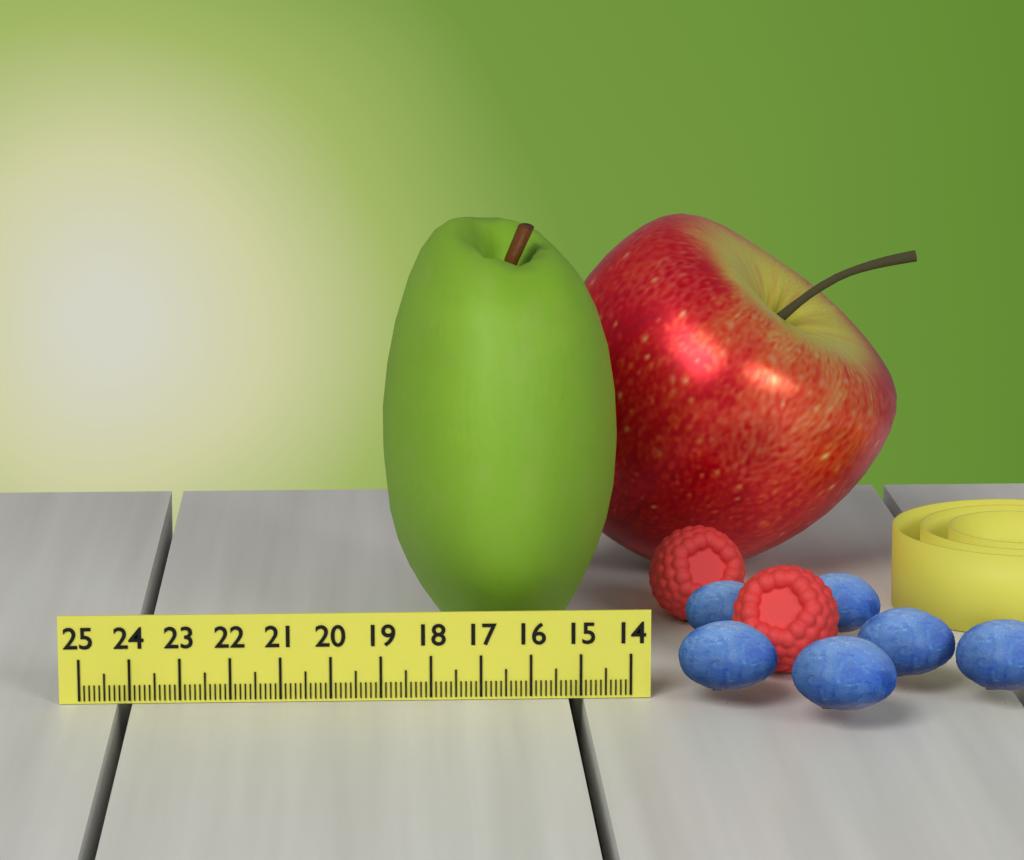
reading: 18.9 (no unit)
